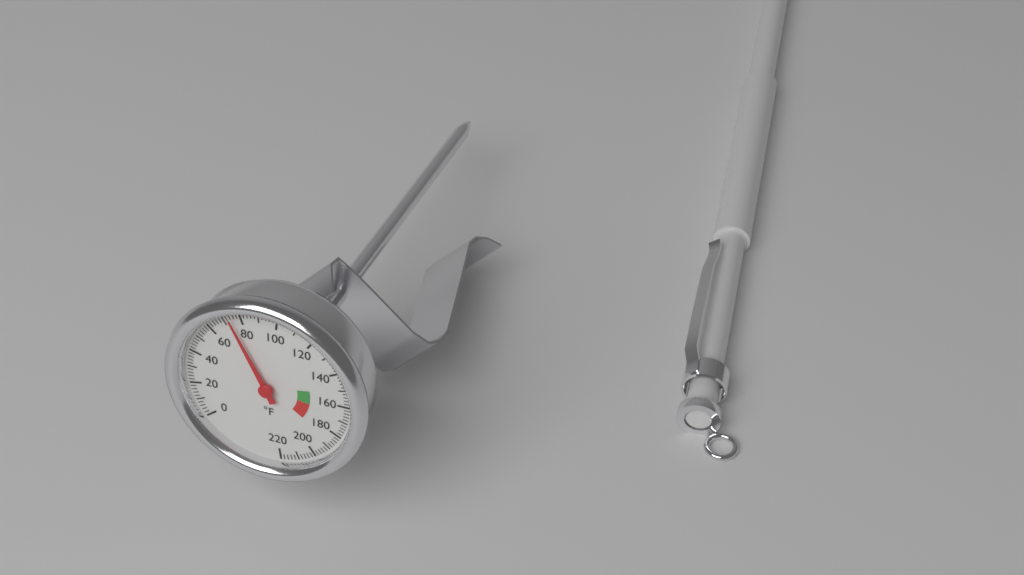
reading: 74 °F
